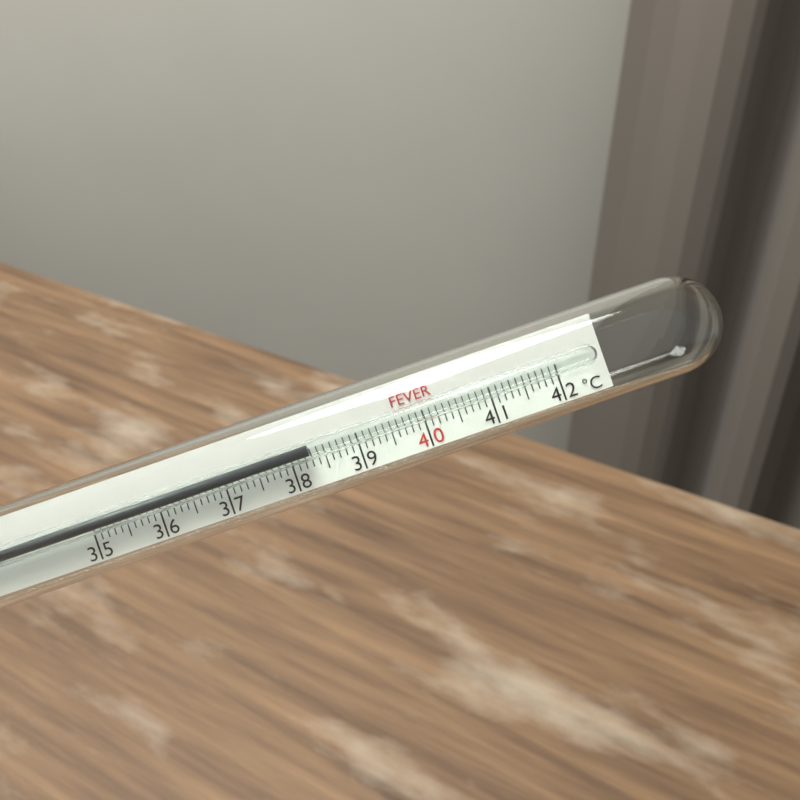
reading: 38.3 °C
